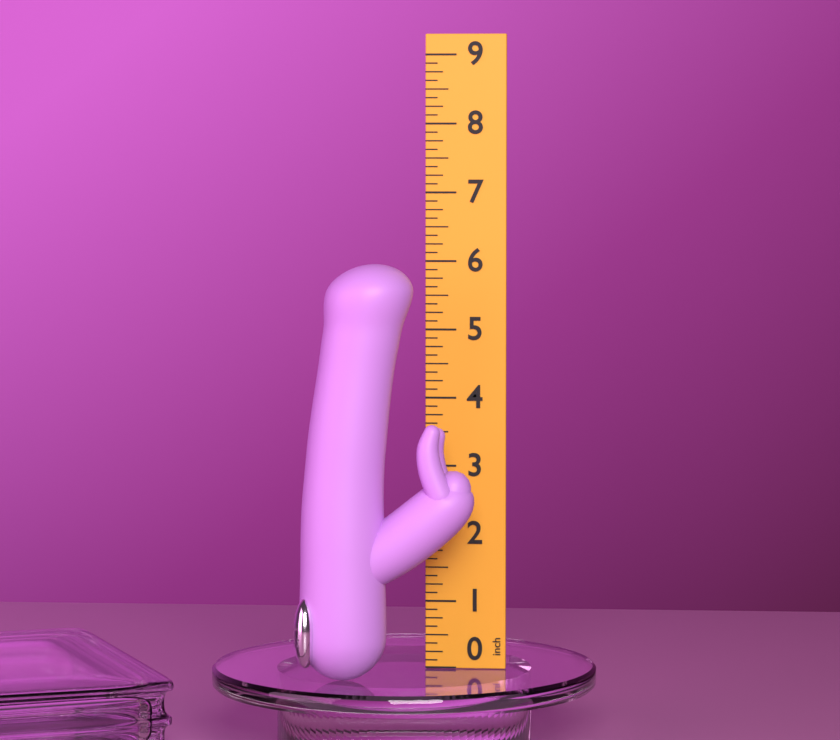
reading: 6.000 inch
